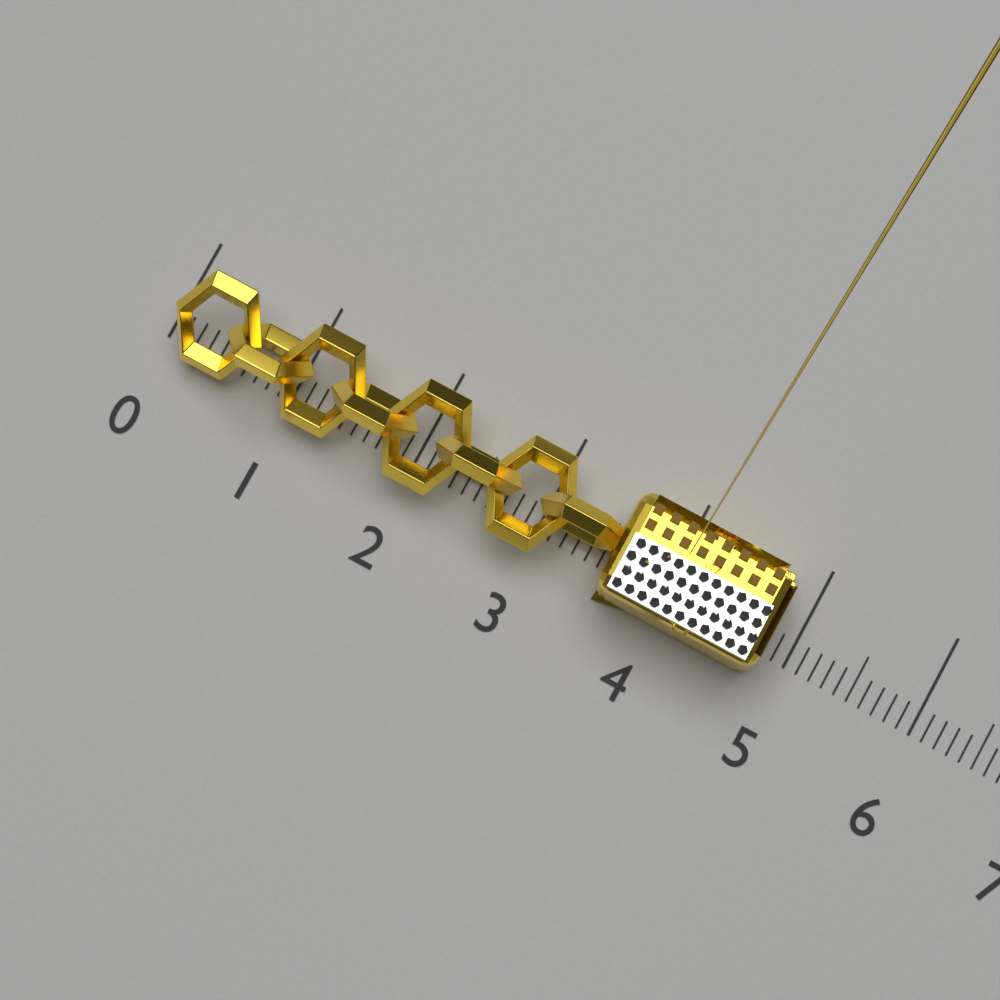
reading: 4.8 (no unit)
